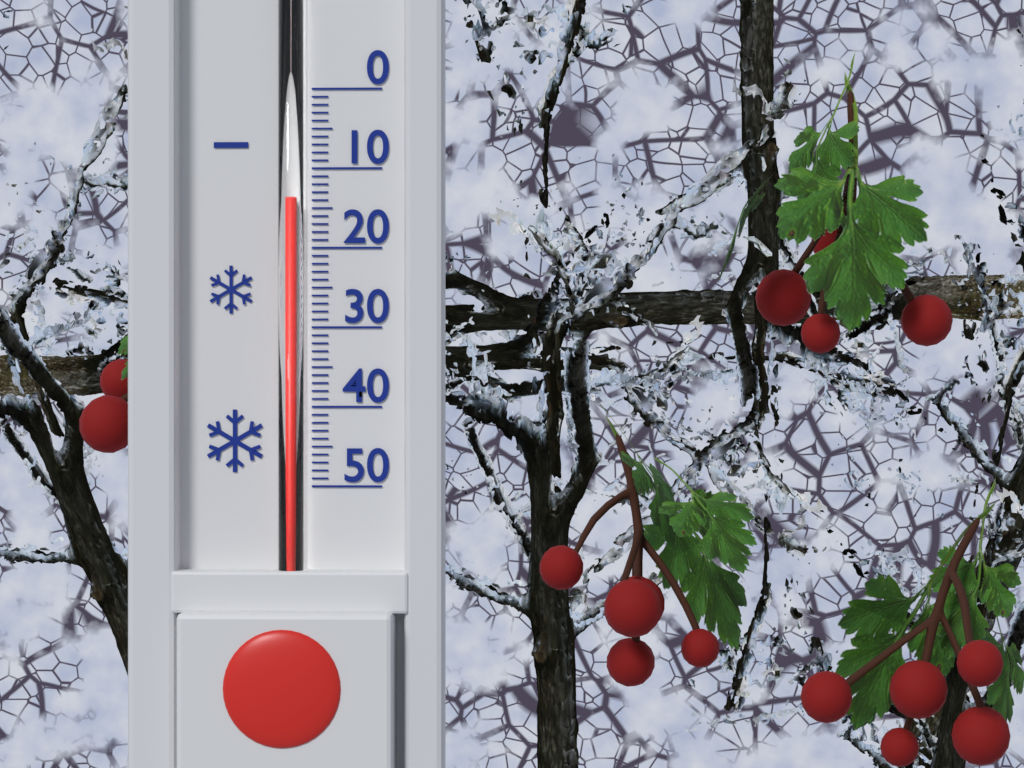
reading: 14 (no unit)
